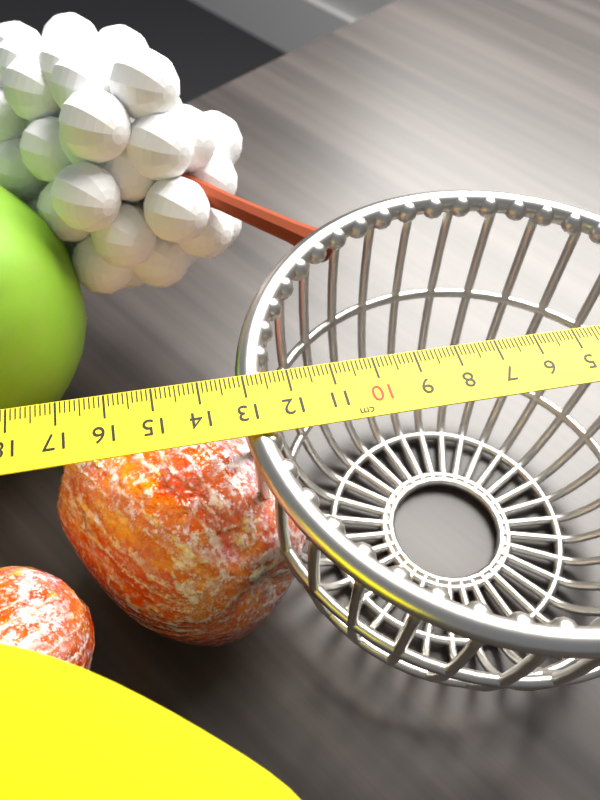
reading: 13.2 cm
